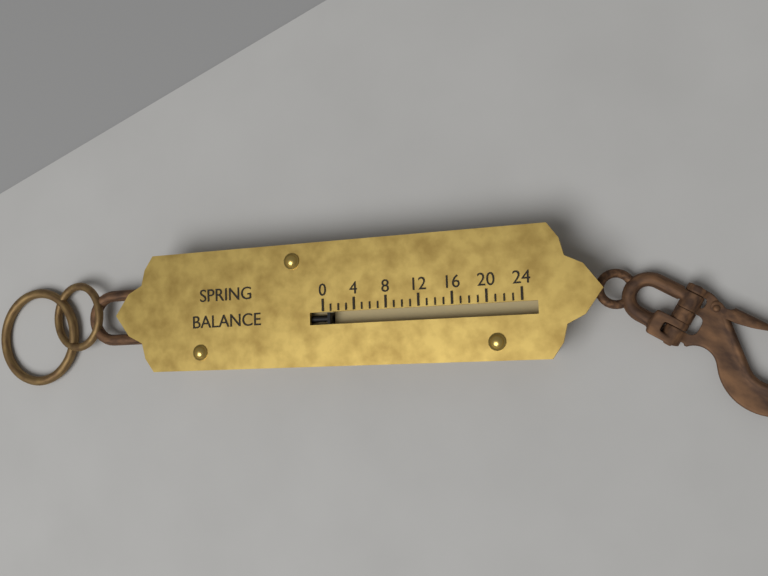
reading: 1 (no unit)
